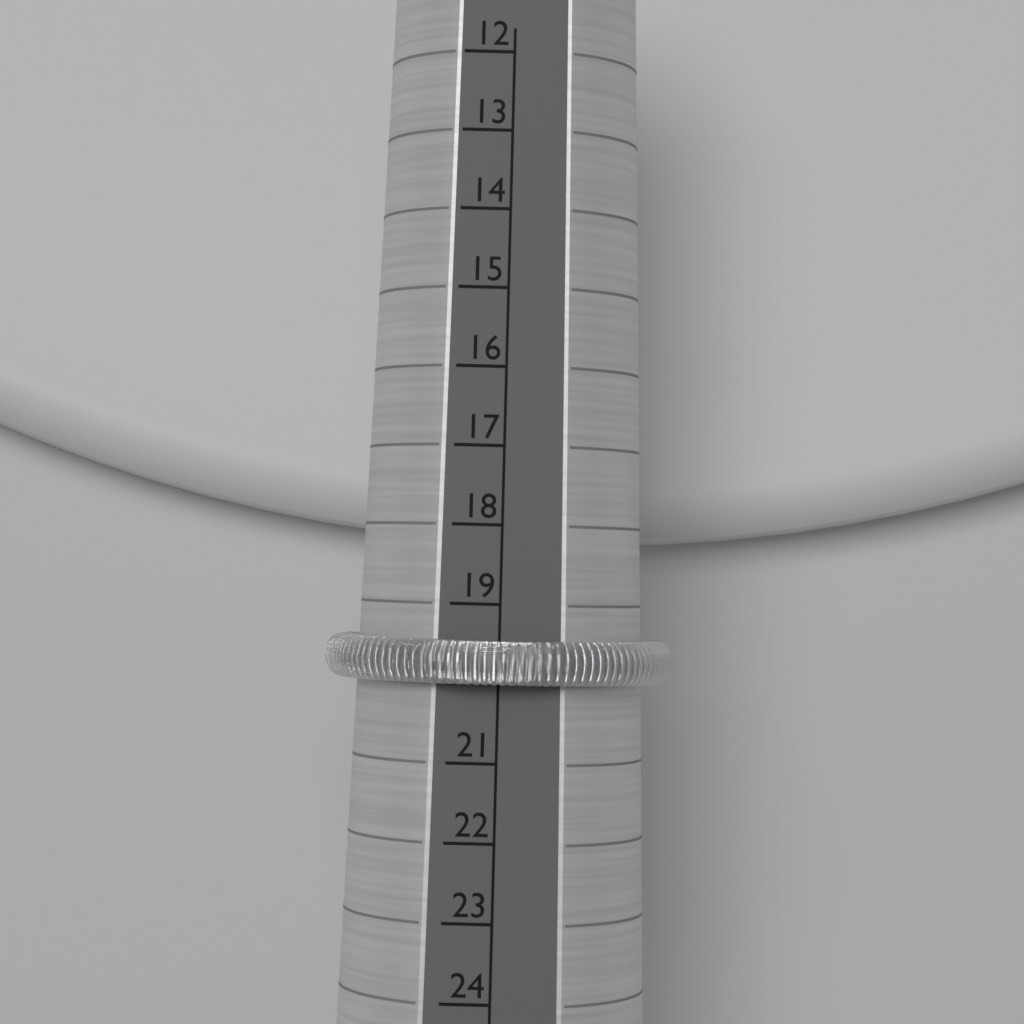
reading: 20 (no unit)
